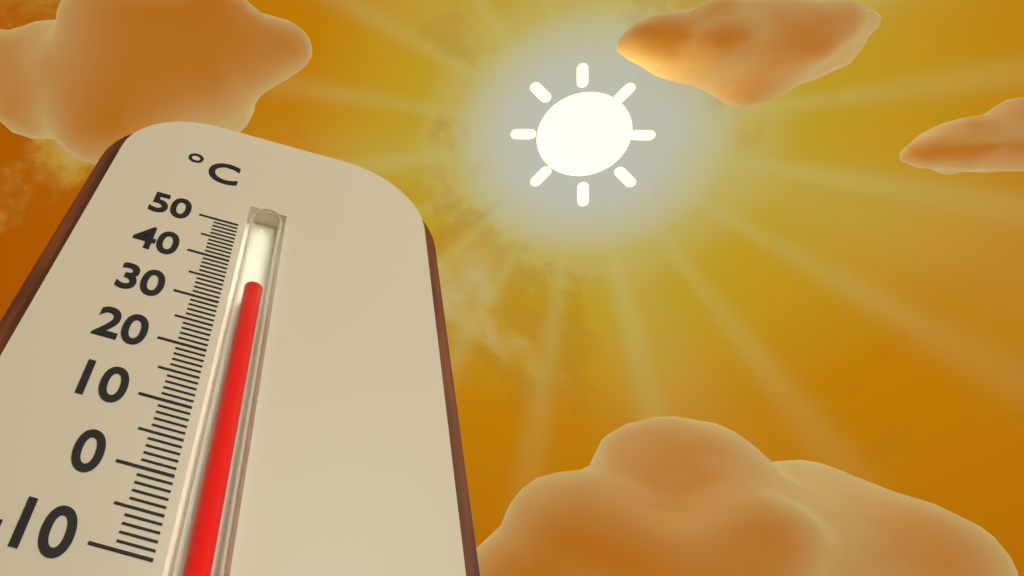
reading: 35 °C
